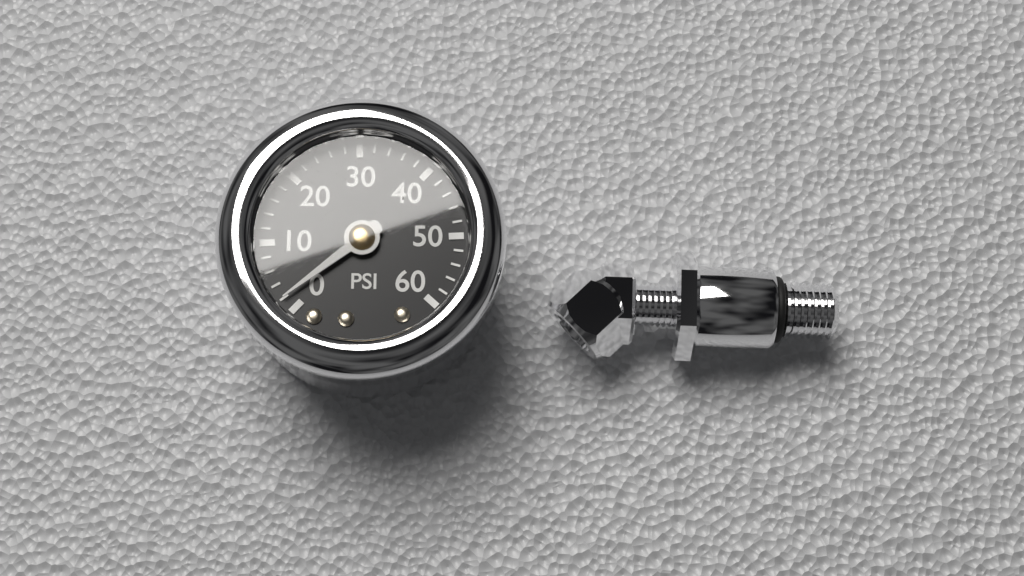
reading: 2 psi
